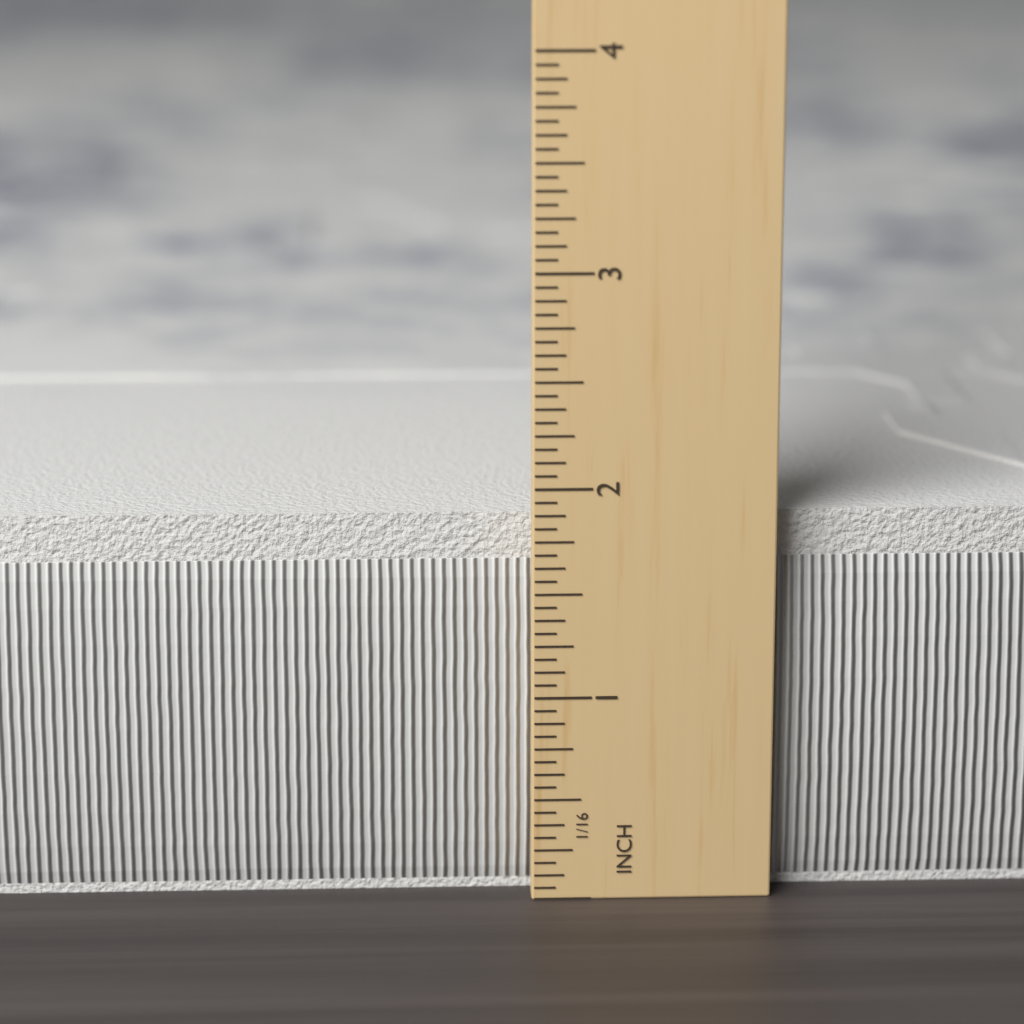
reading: 1.8750 in
